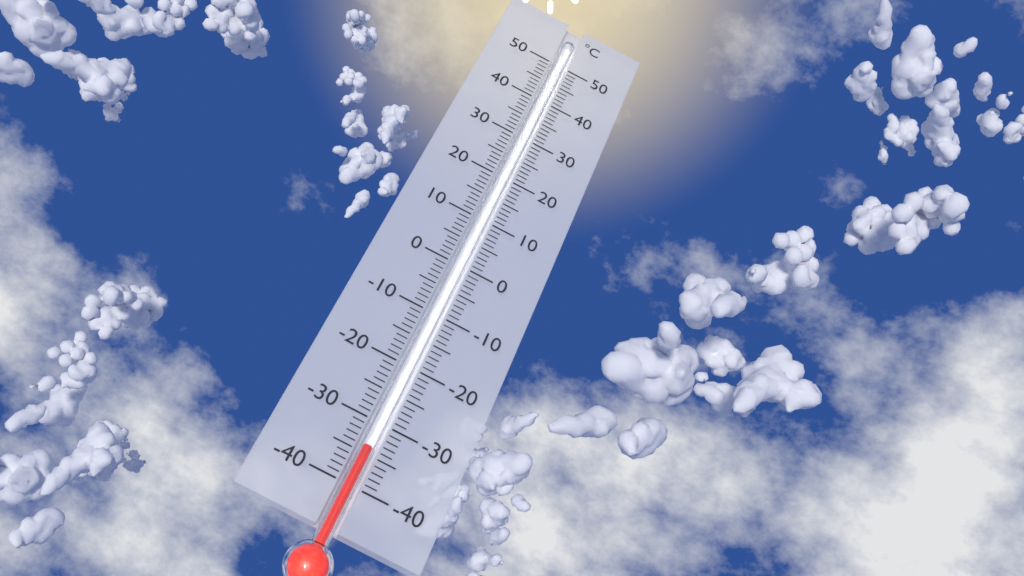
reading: -34 °C
